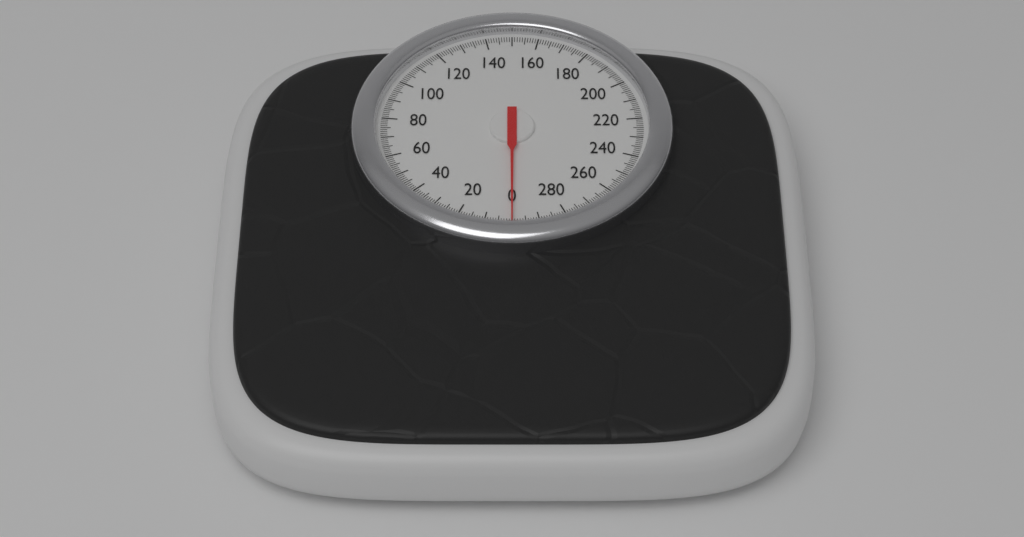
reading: 0 (no unit)
